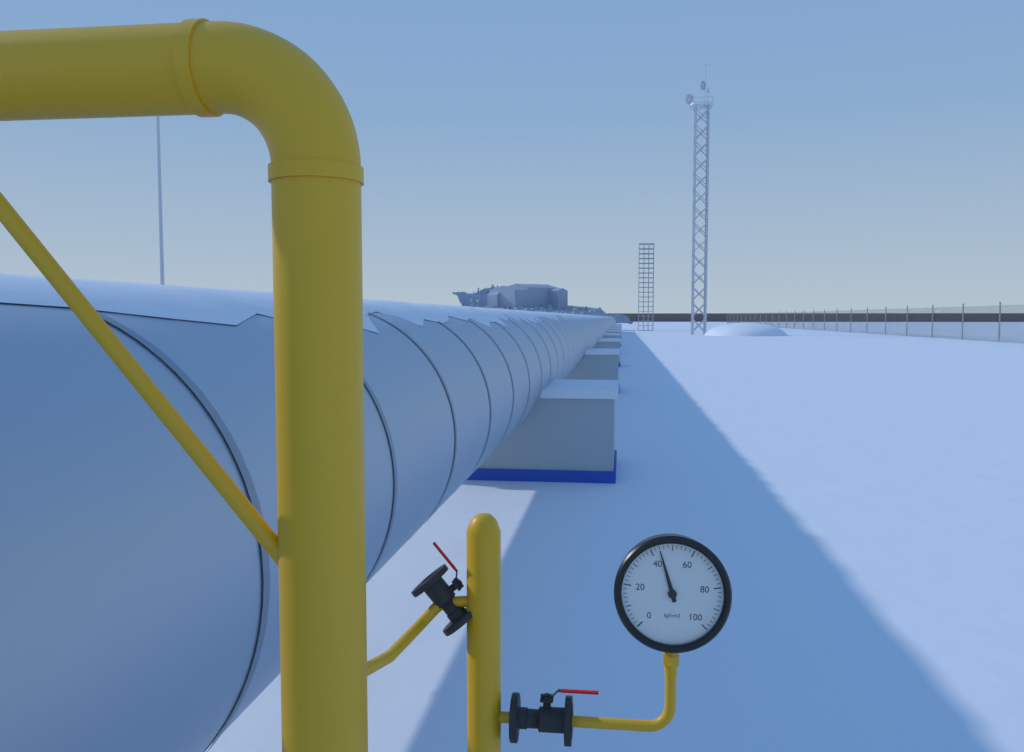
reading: 44 kgf/cm2
